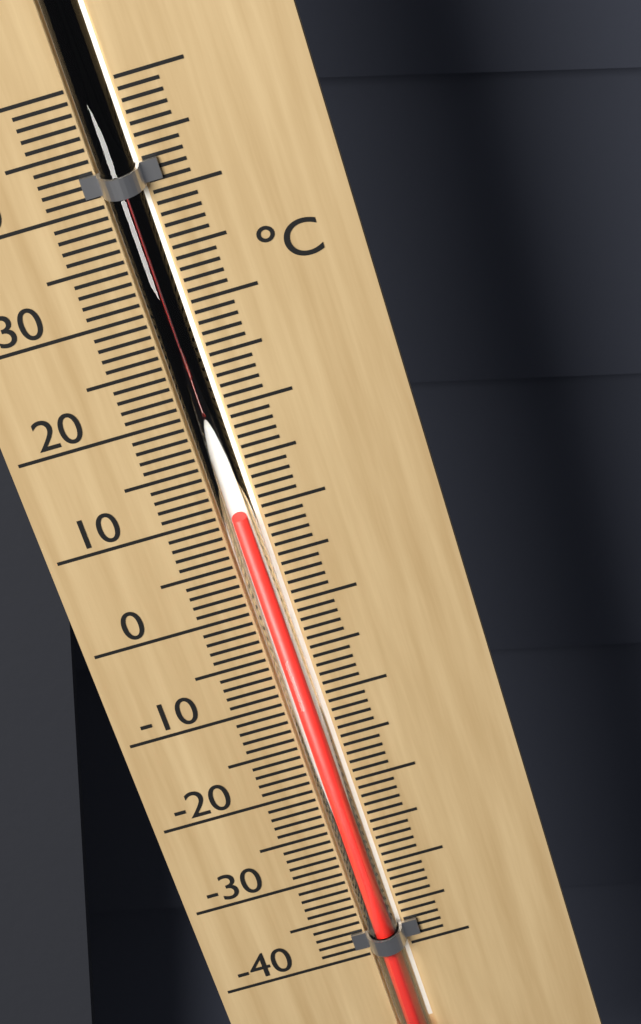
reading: 10 °C
